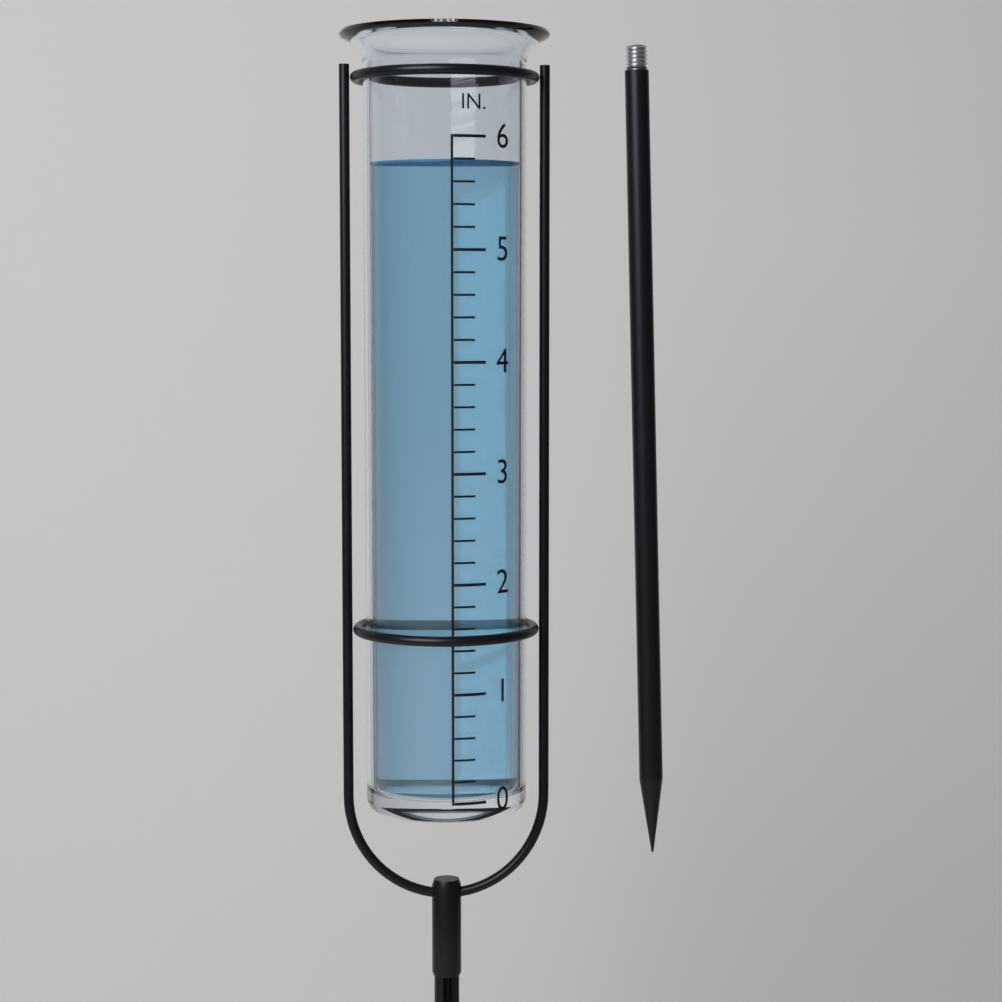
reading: 5.8 in
